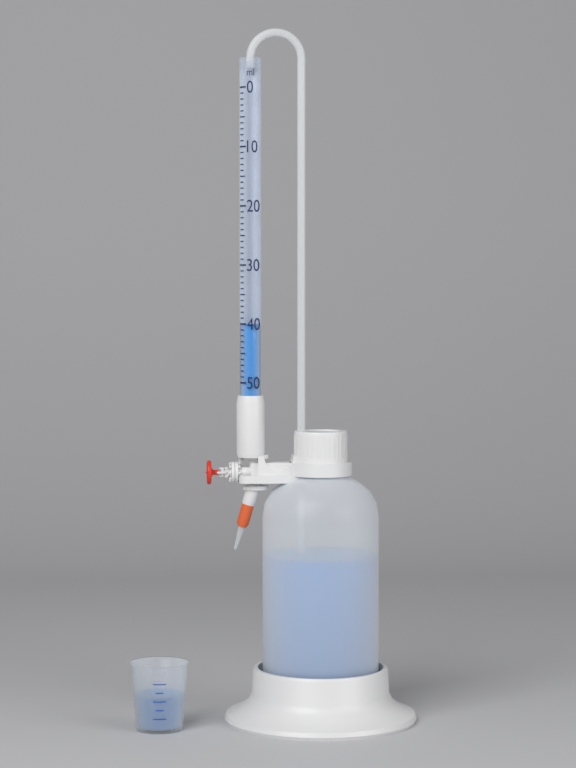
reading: 40 ml
